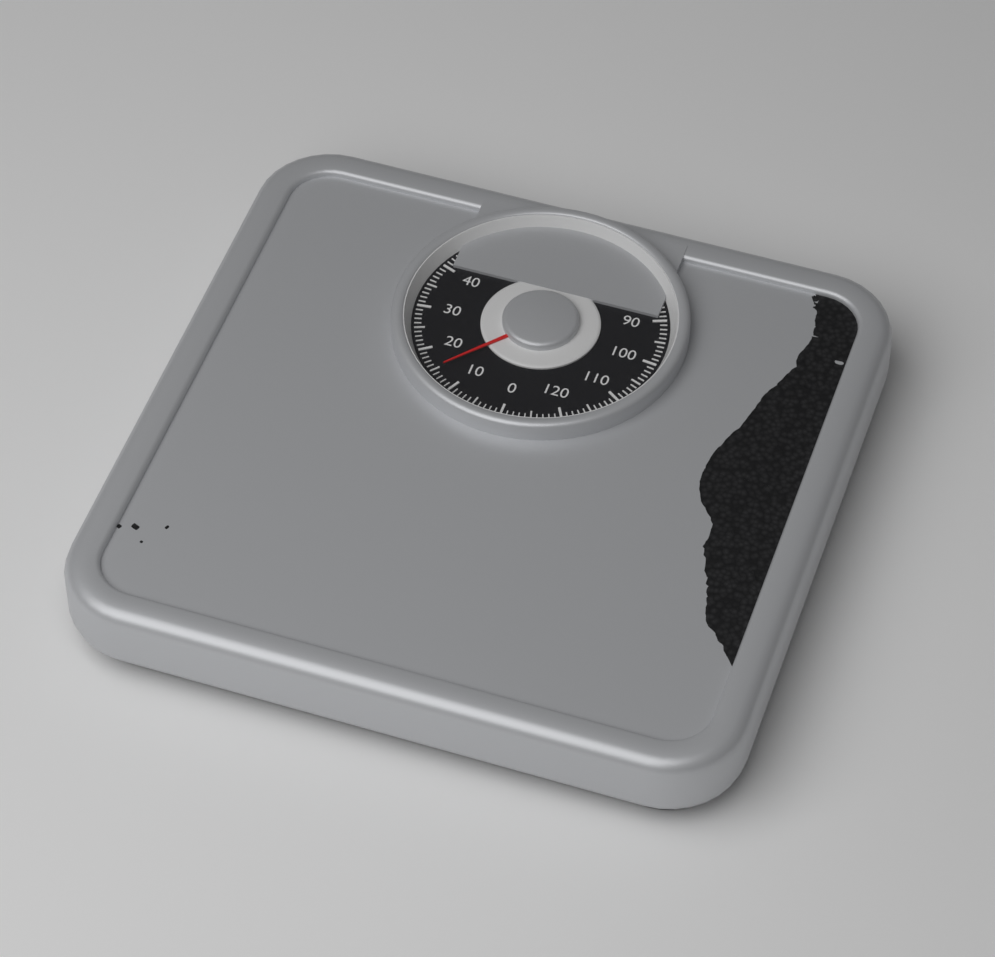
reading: 15 kg
